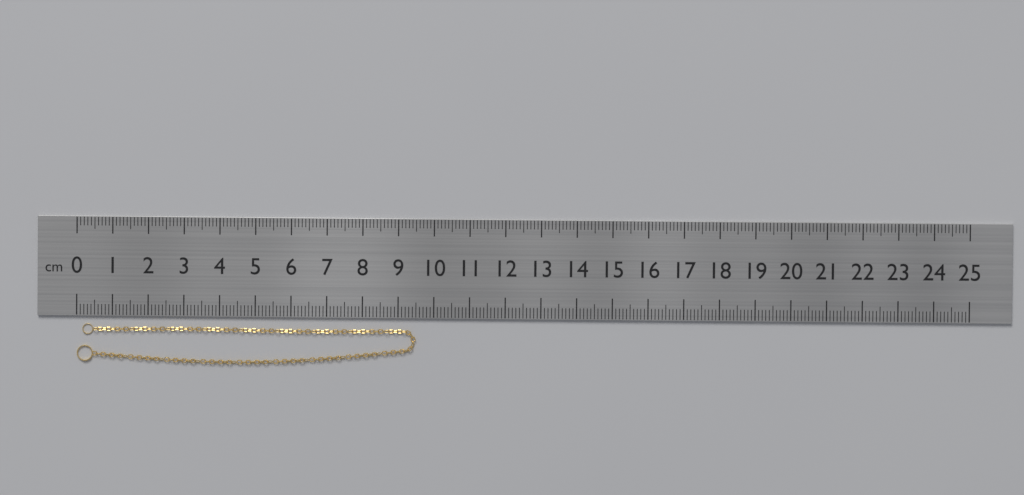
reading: 9.5 cm
